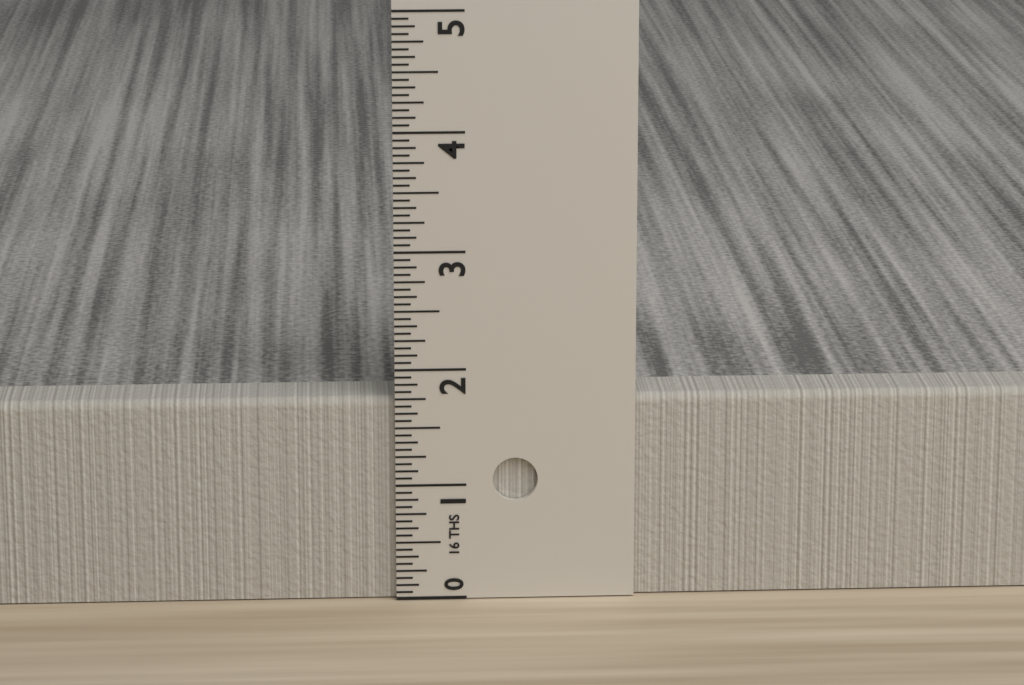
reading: 1.7500 in
